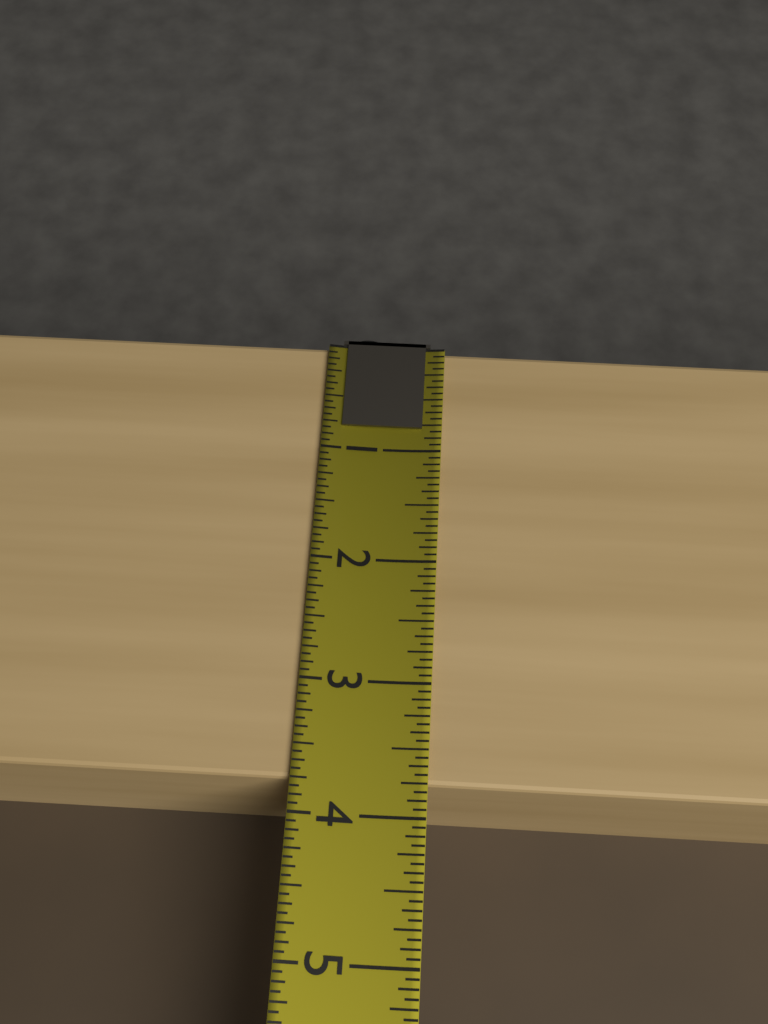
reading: 3.7500 (no unit)
